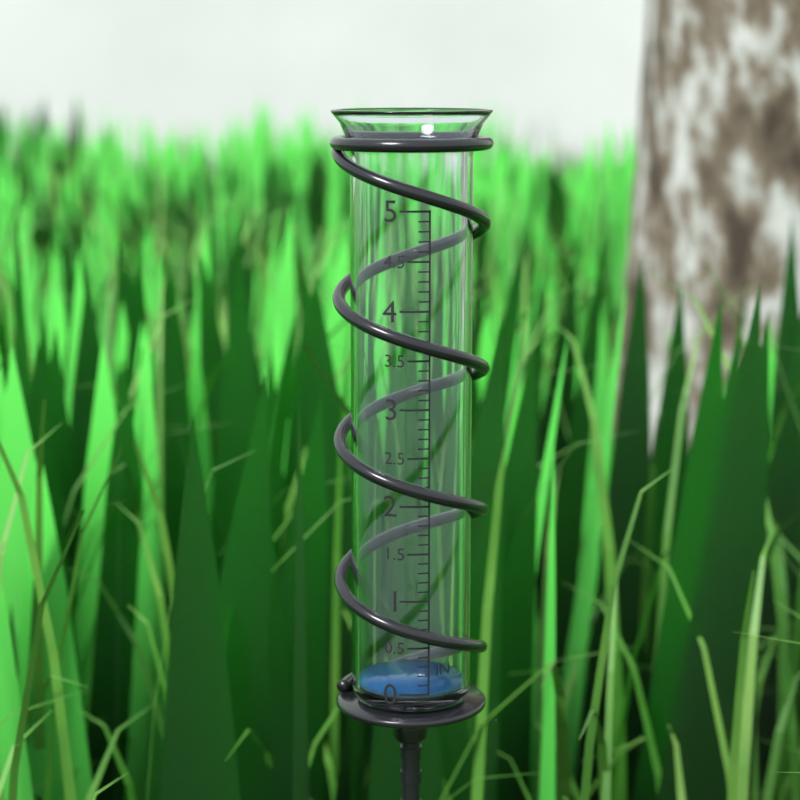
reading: 0.0 in
